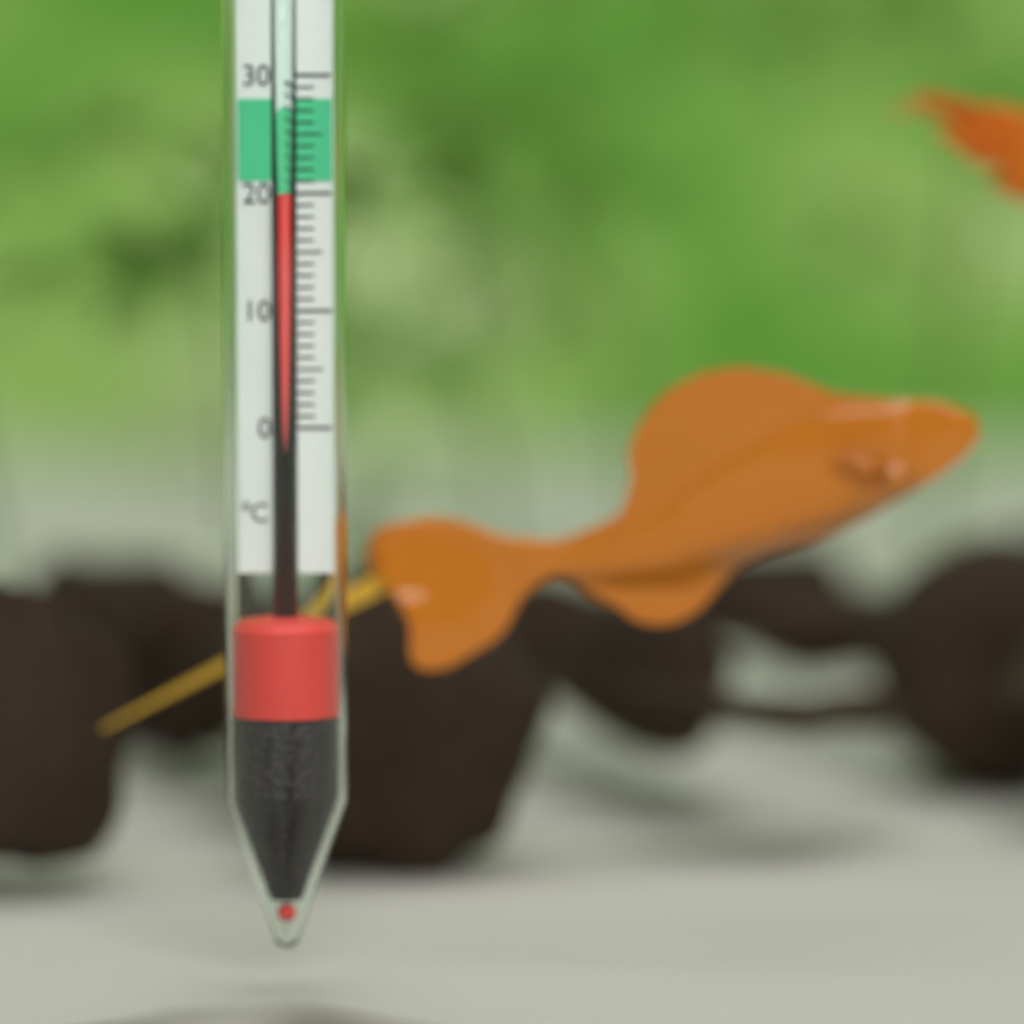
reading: 20 °C
